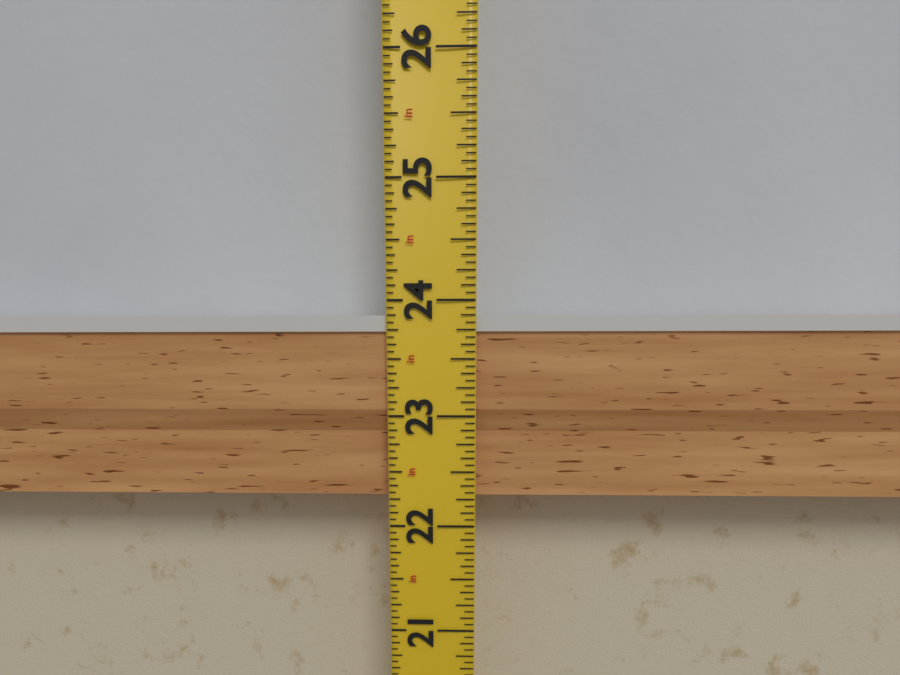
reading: 23.8750 in
